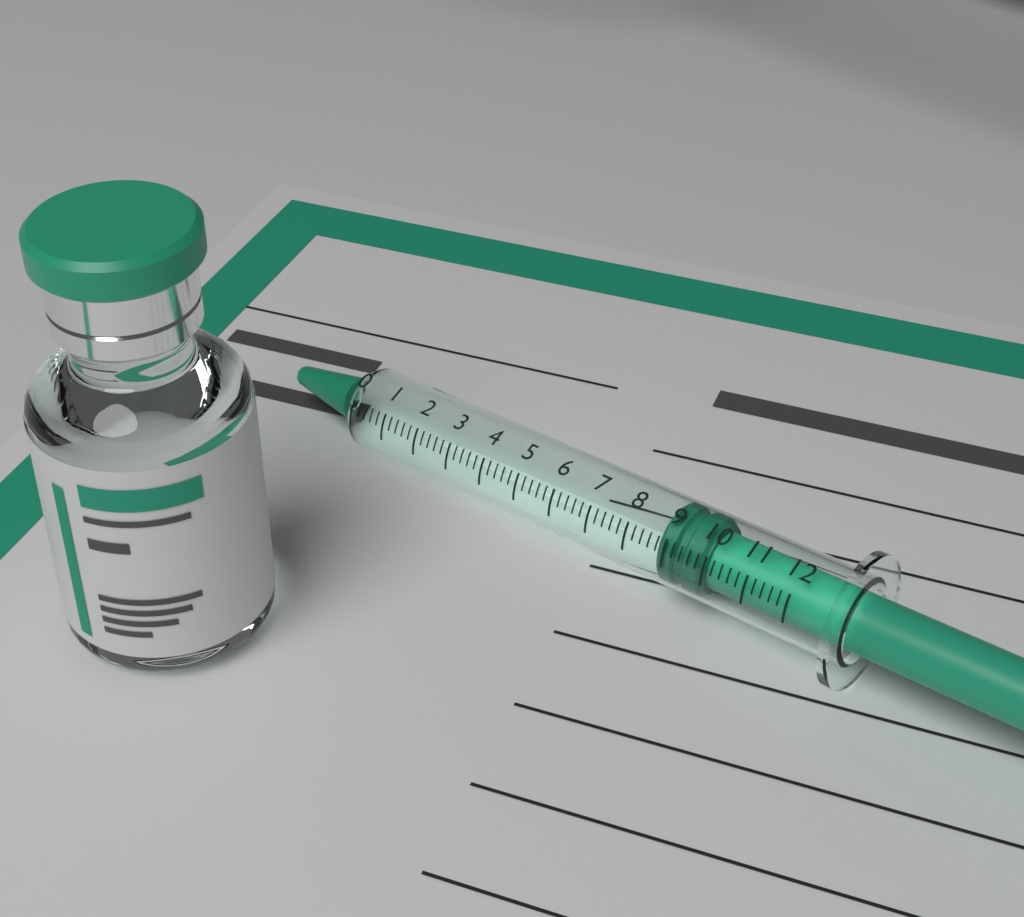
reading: 8.8 (no unit)
